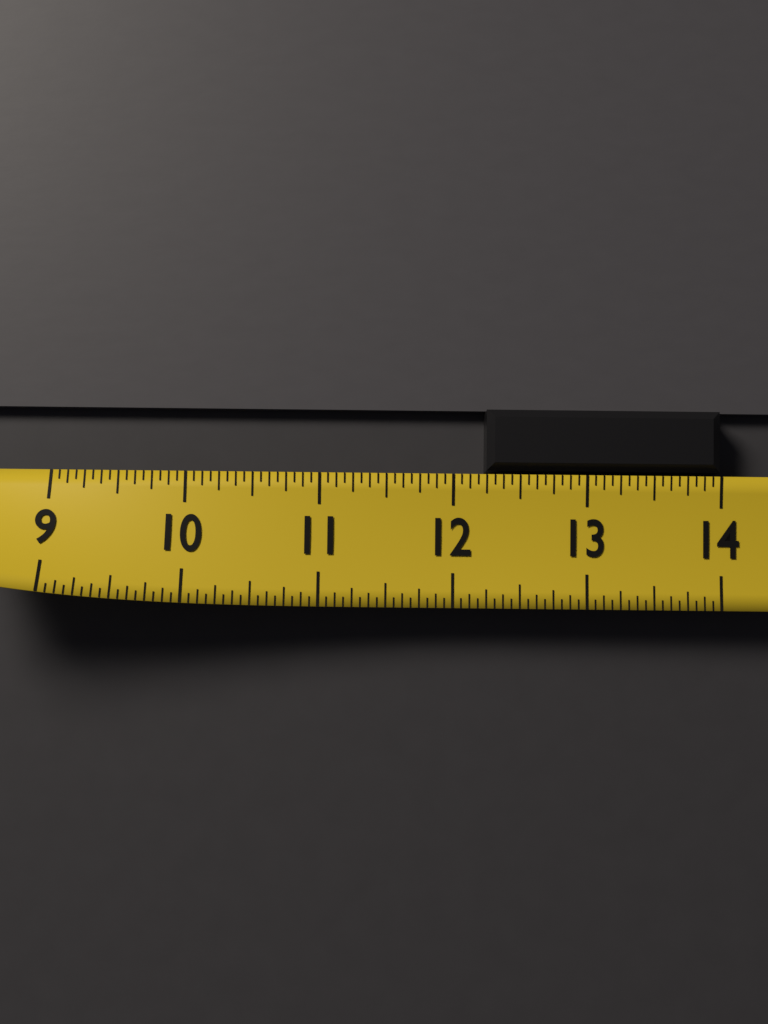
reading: 12.2500 (no unit)
